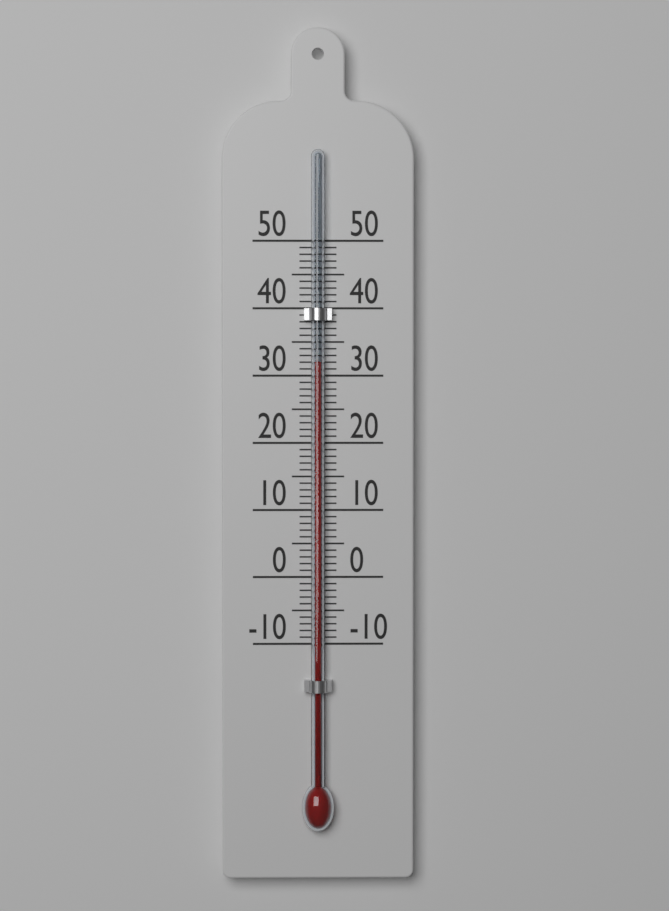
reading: 32 (no unit)
